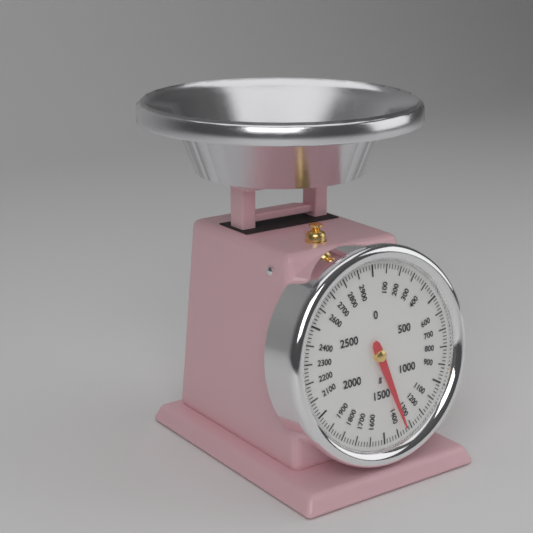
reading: 1340 g
